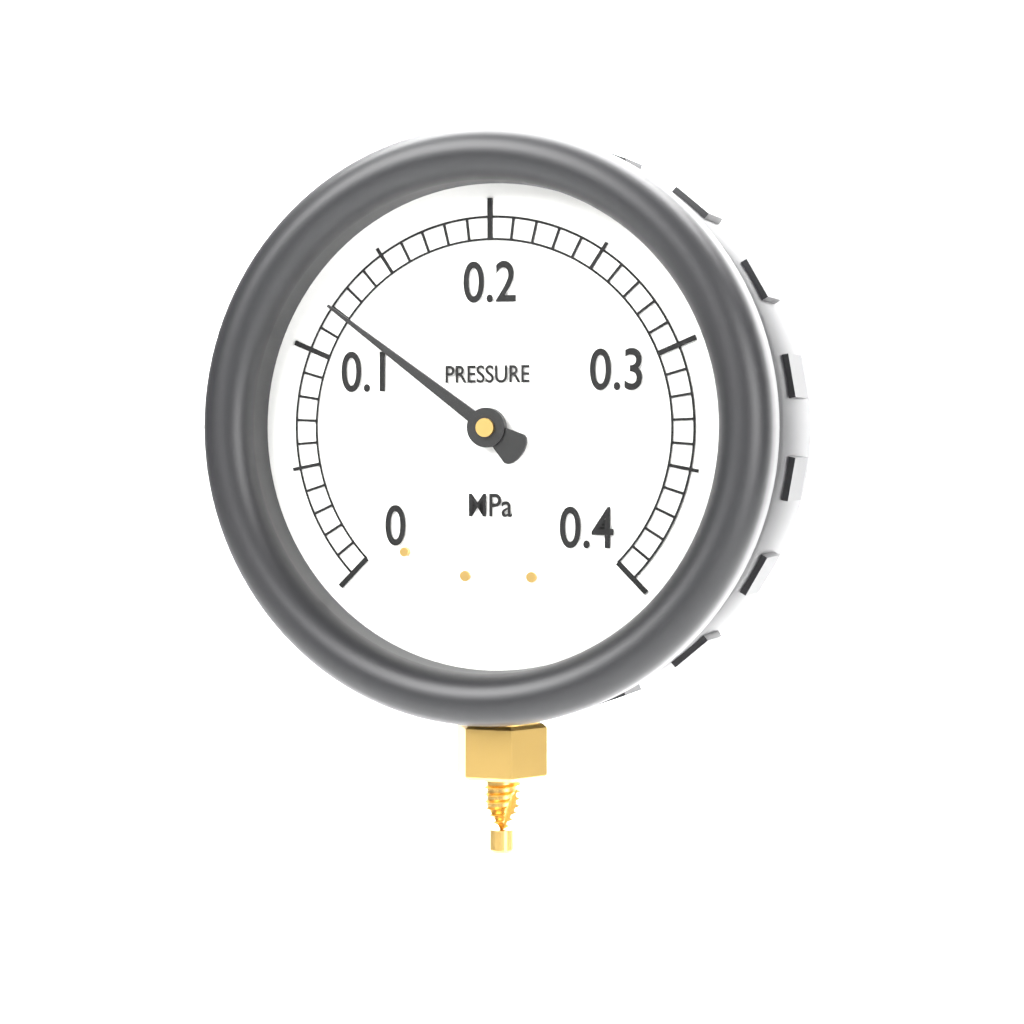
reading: 0.12 MPa
